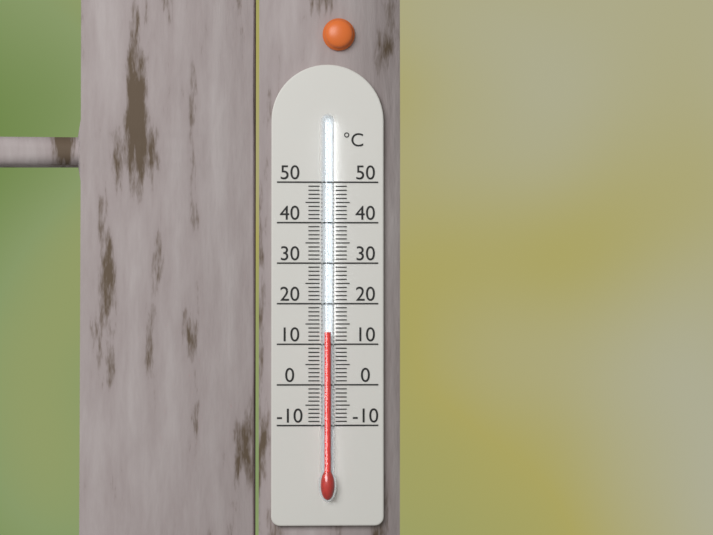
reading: 13 °C
